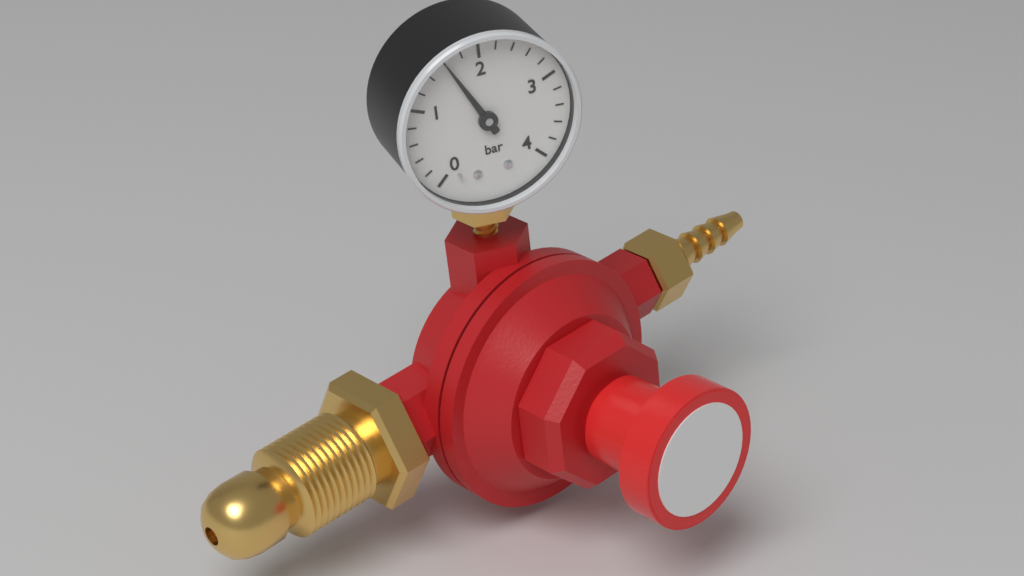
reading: 1.6 bar
